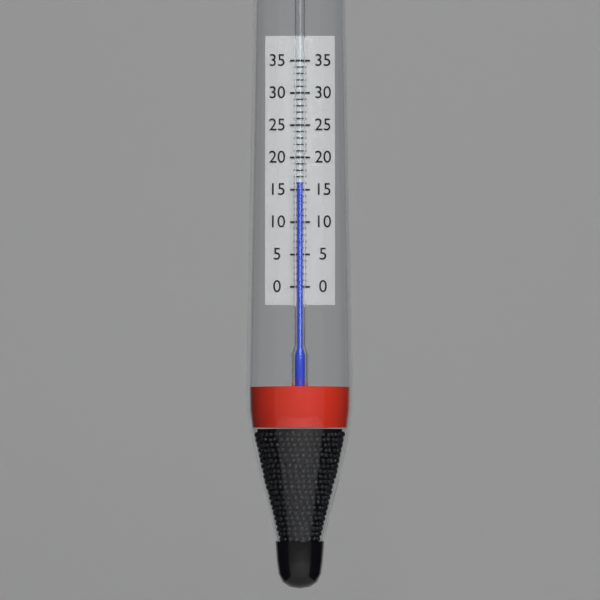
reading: 16 (no unit)
